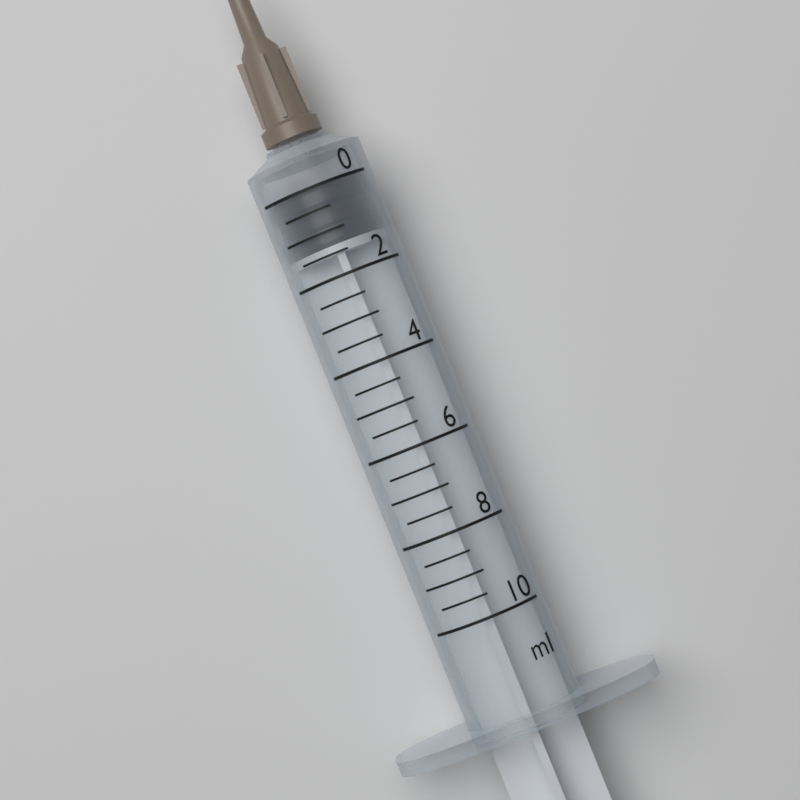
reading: 0.0 ml
